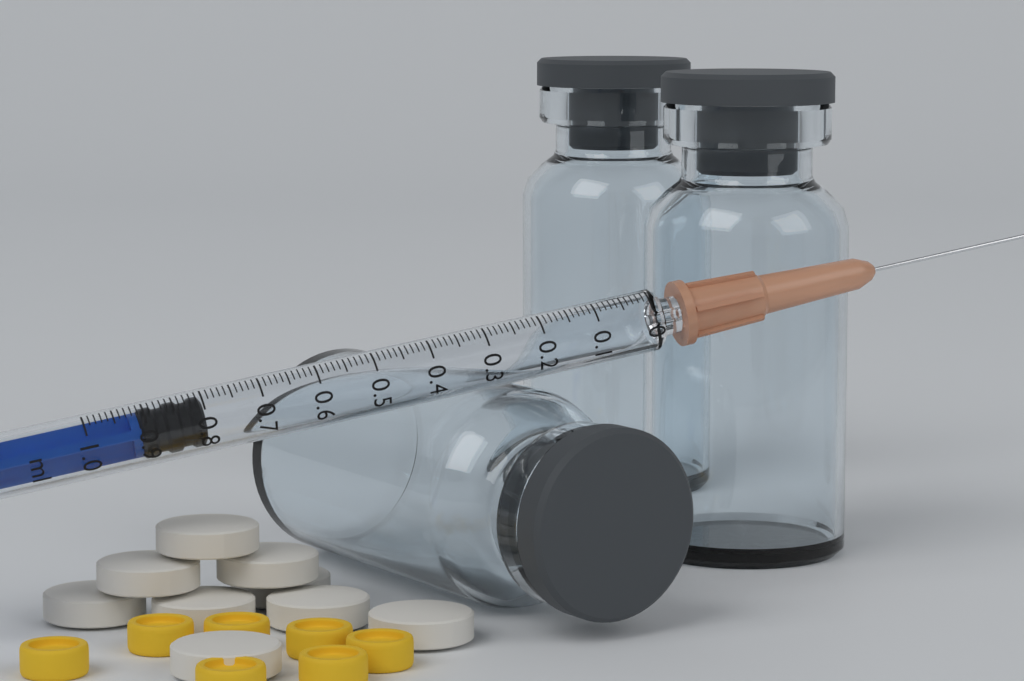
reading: 0.80 ml
